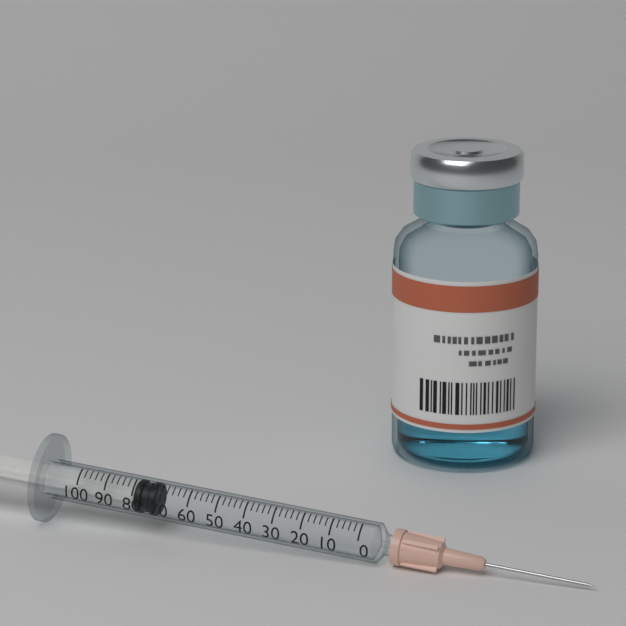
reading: 72 (no unit)
